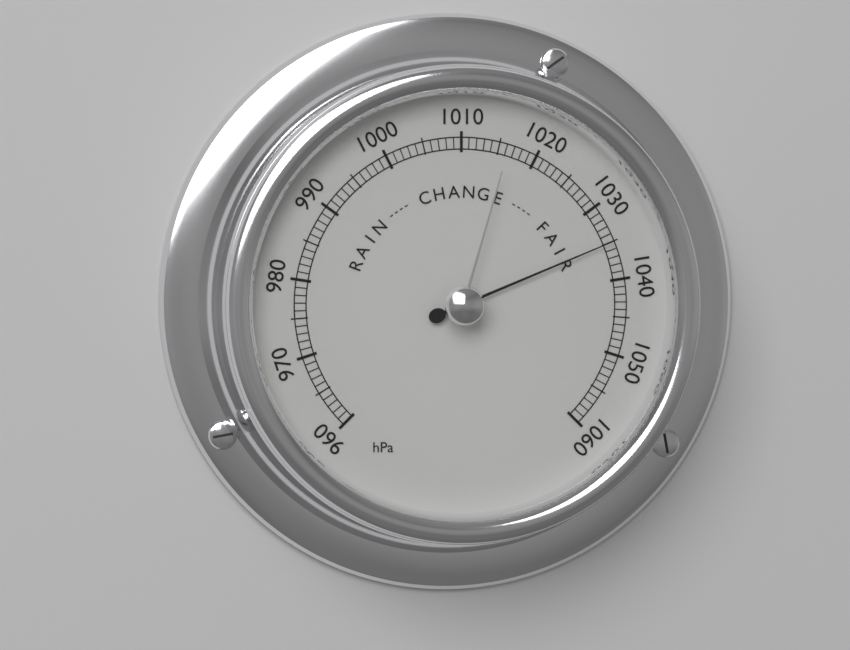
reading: 1035 hPa
